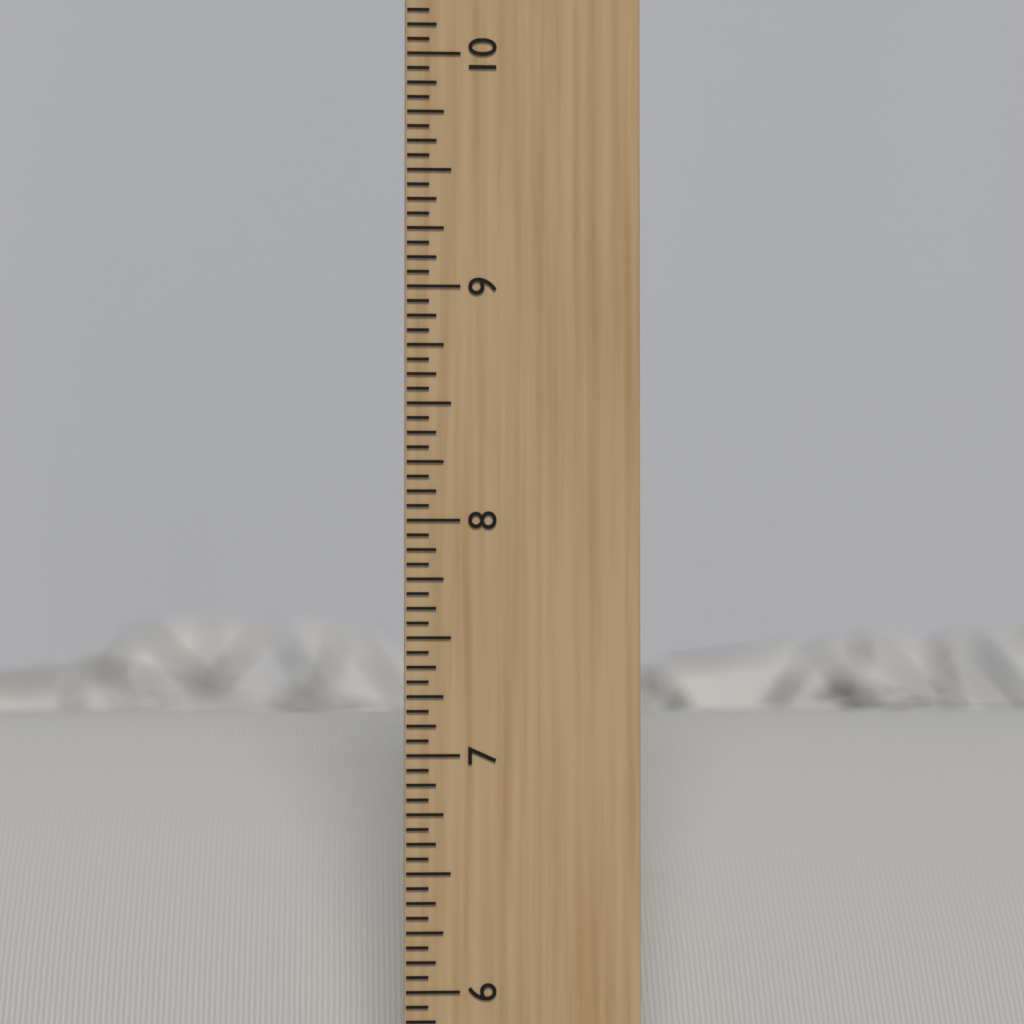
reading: 7.0625 inch
